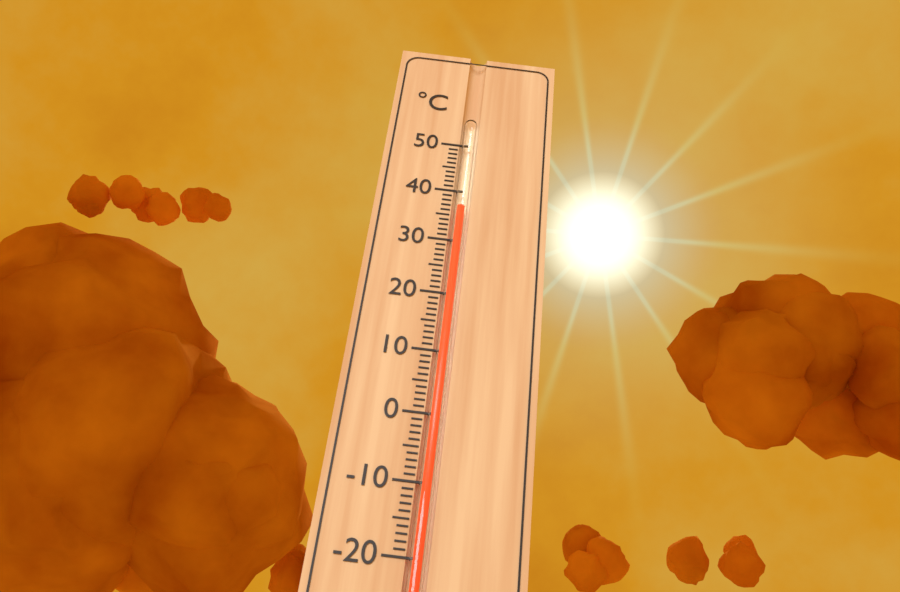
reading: 37 °C
